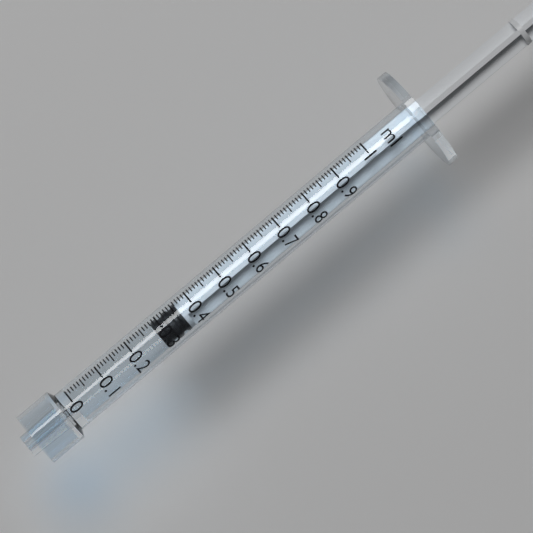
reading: 0.28 ml
